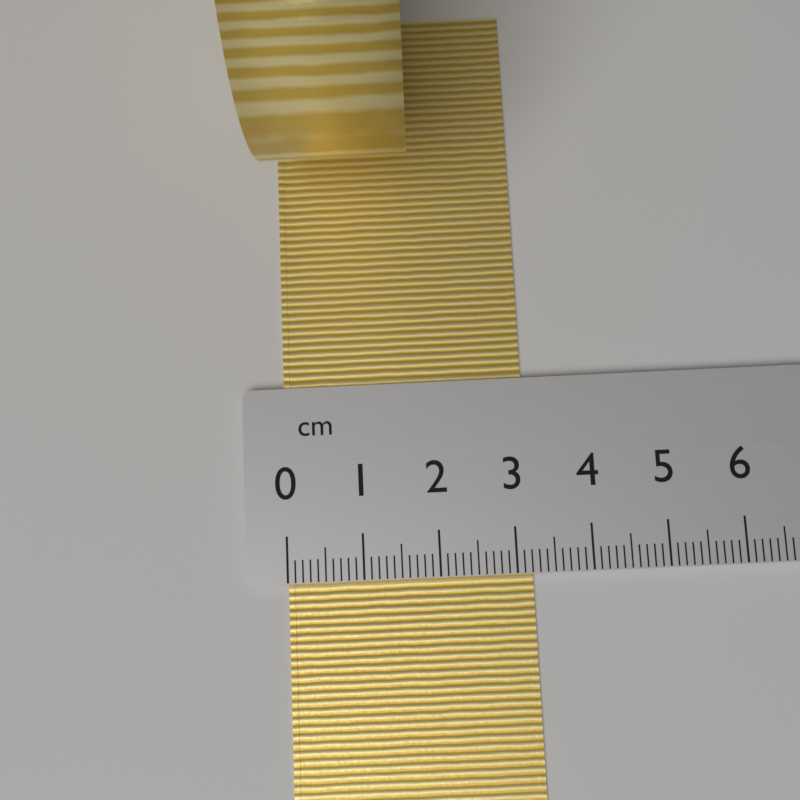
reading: 3.2 cm
